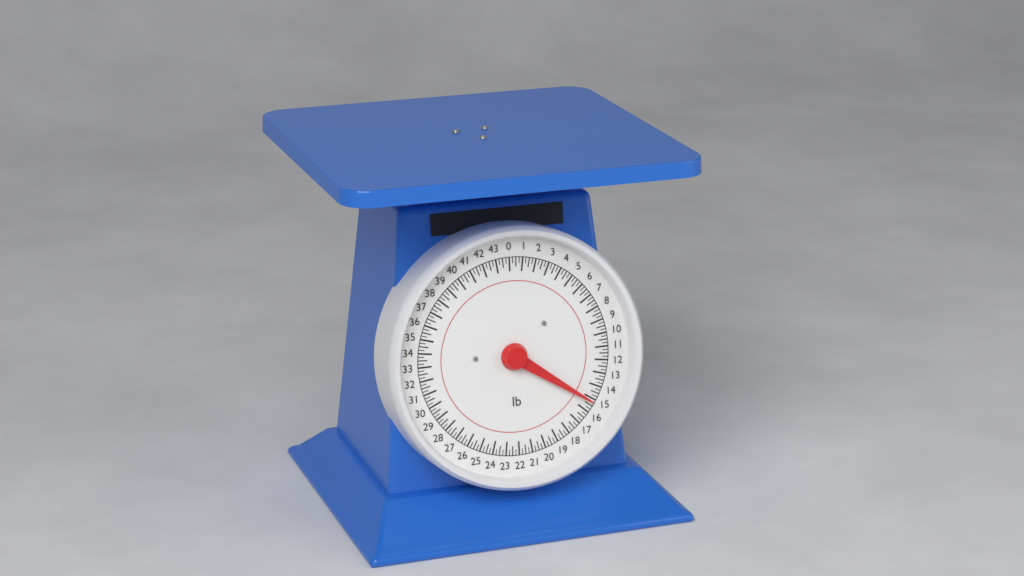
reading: 15.25 lb
